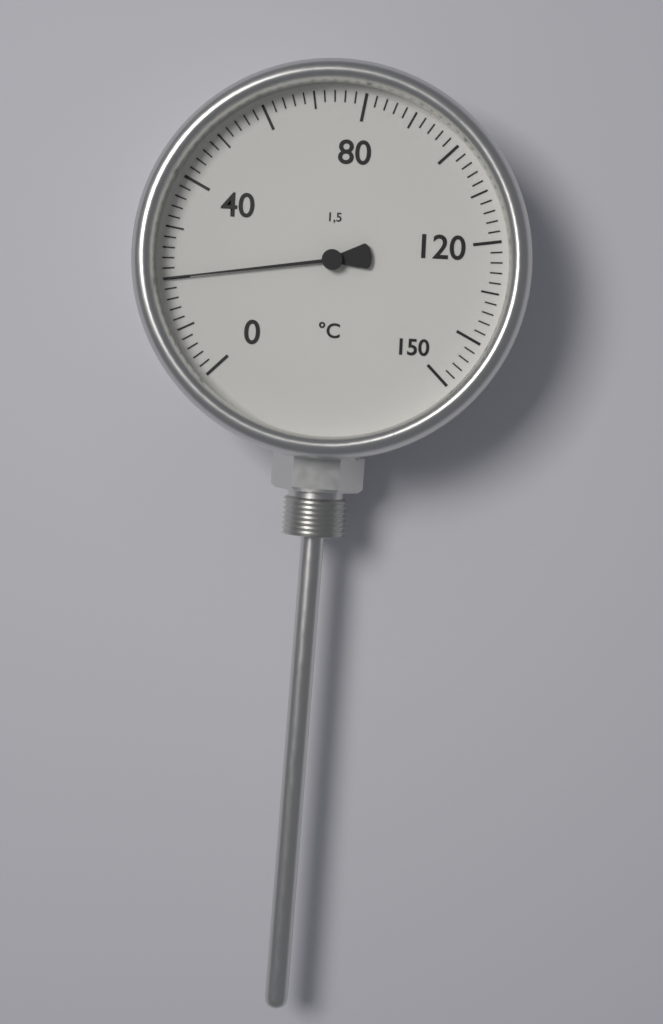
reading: 20 °C
